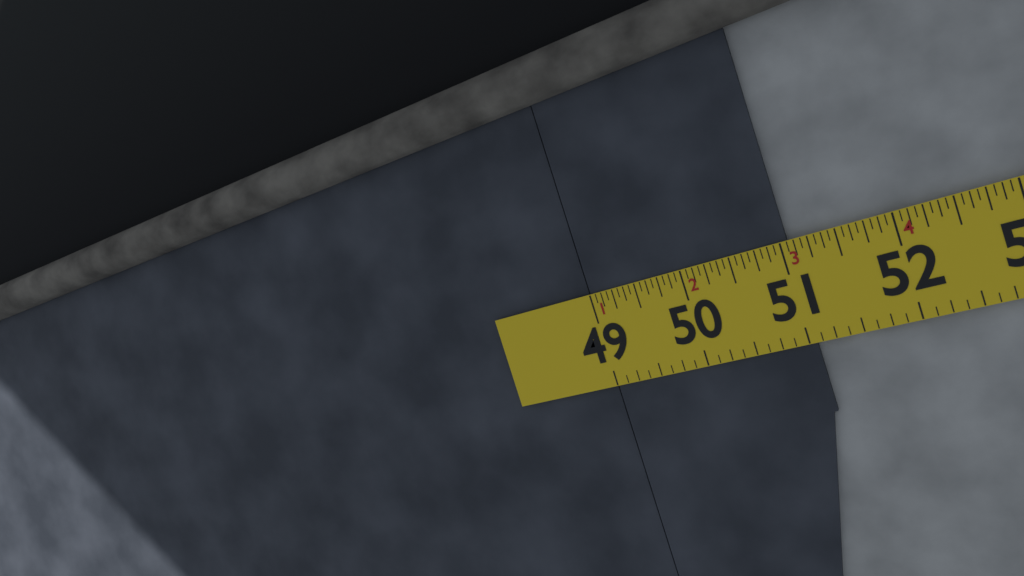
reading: 51.0625 in
